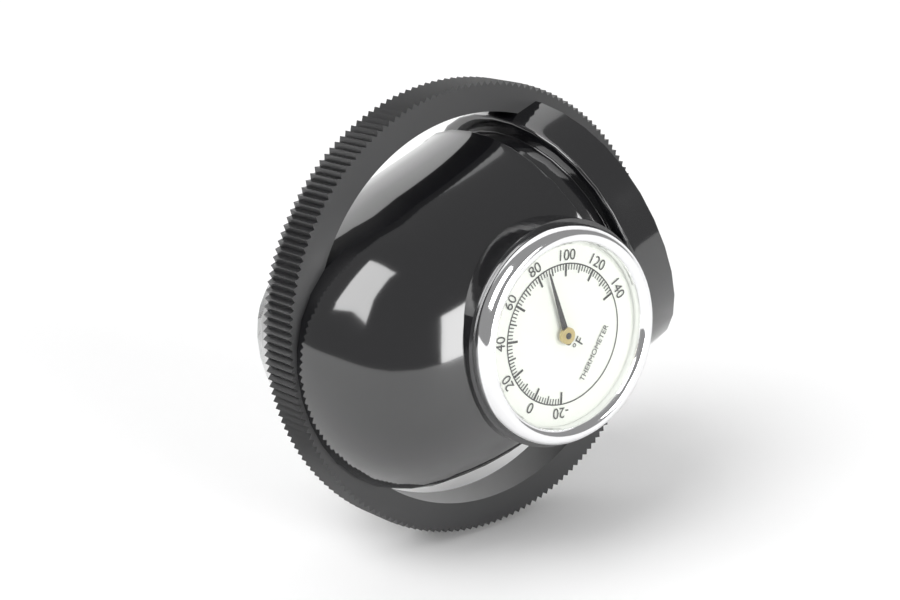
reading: 86 °F
